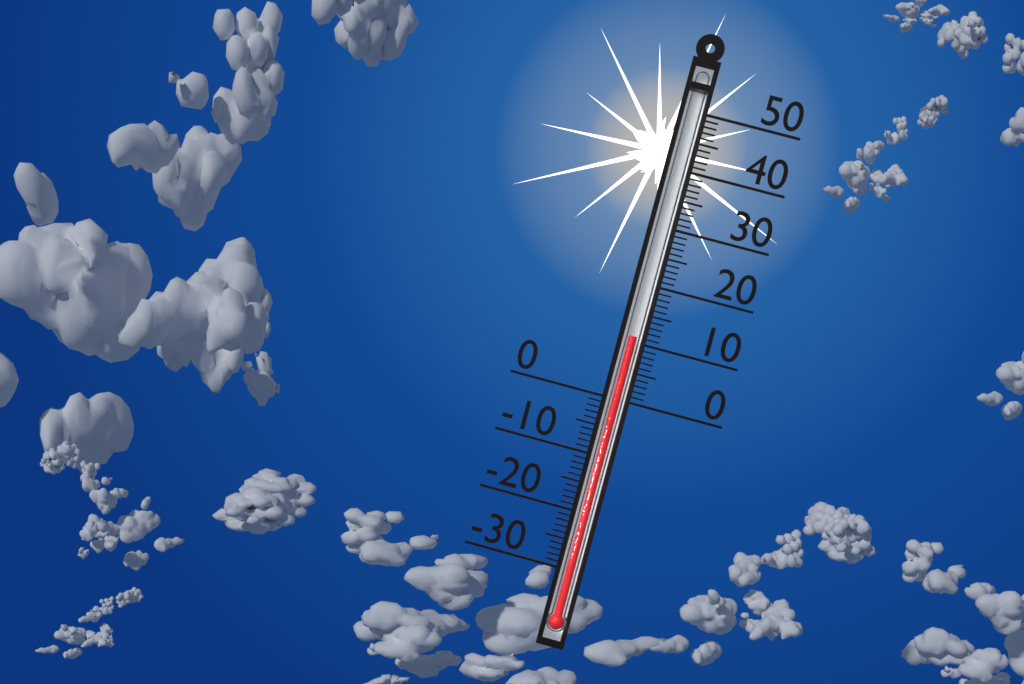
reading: 11 (no unit)
